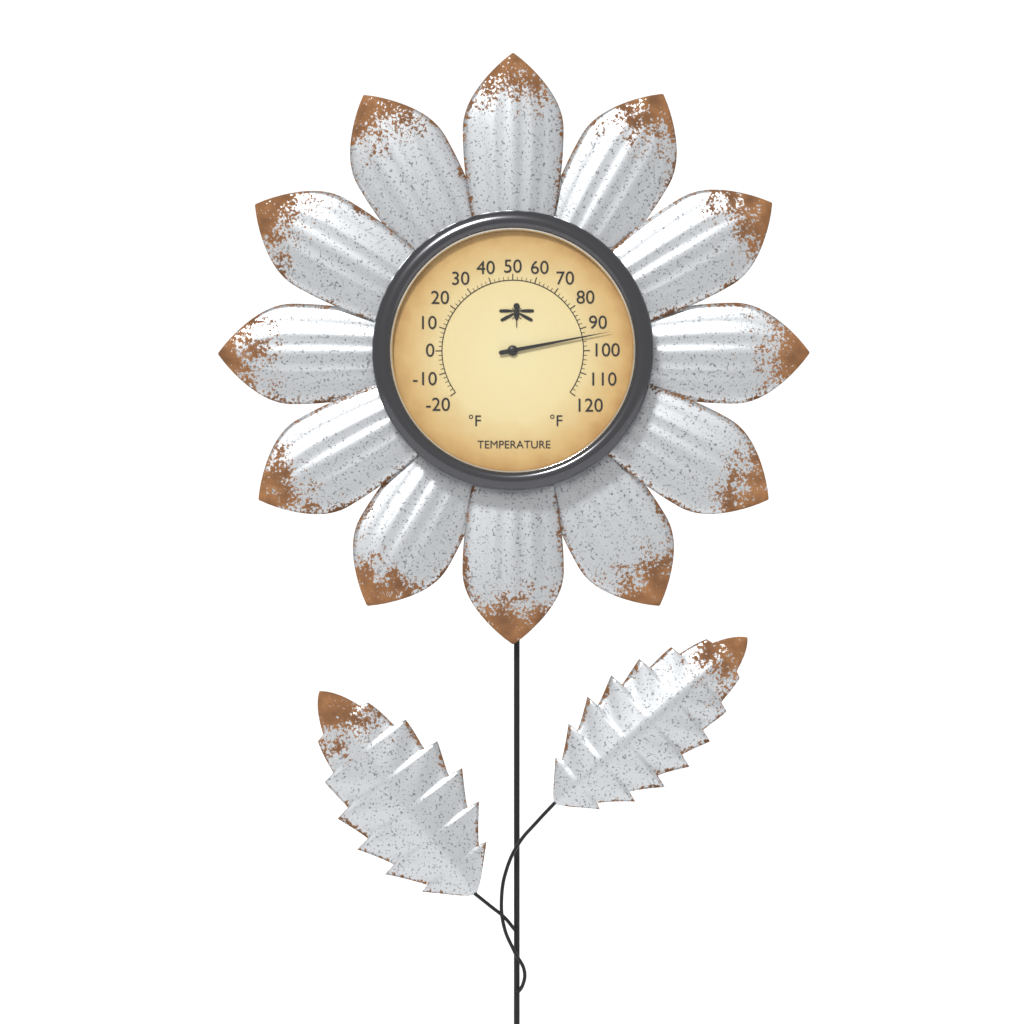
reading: 94 °F
